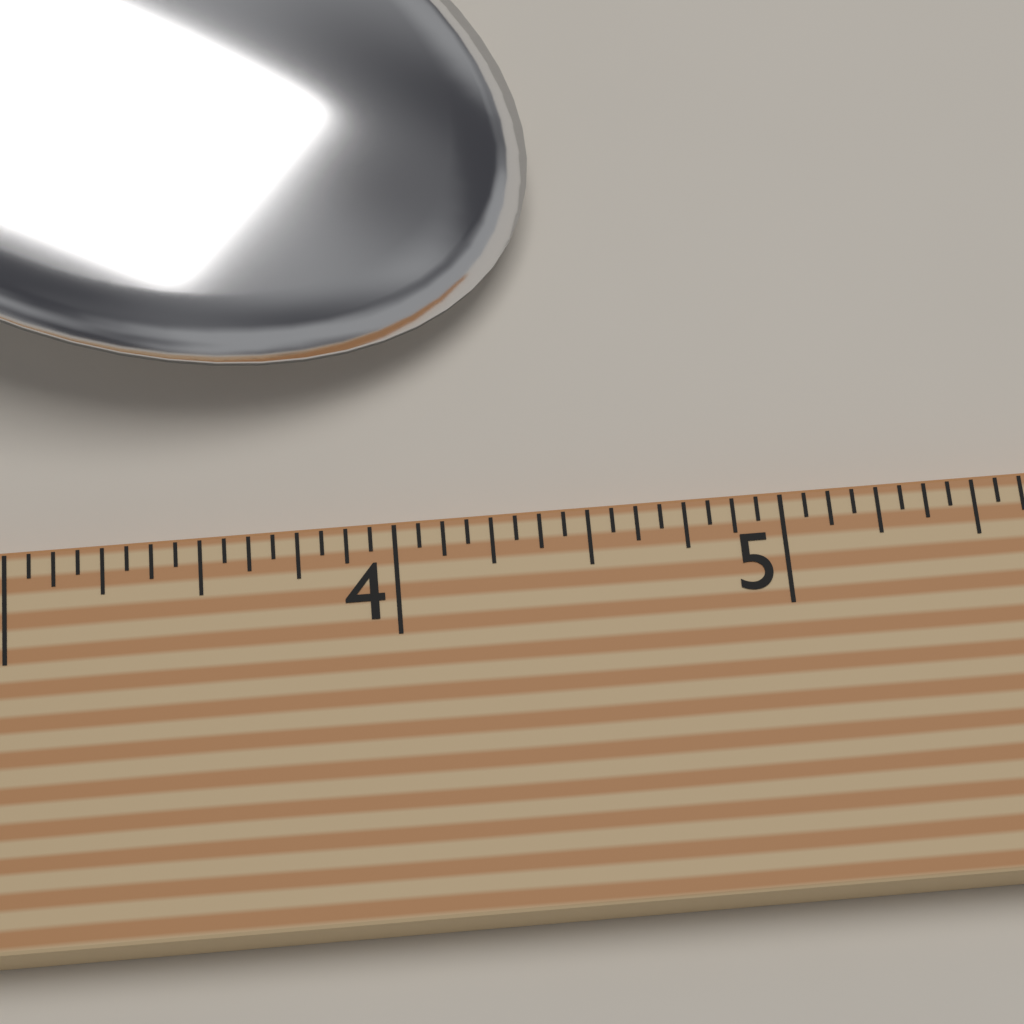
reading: 4.4375 (no unit)
